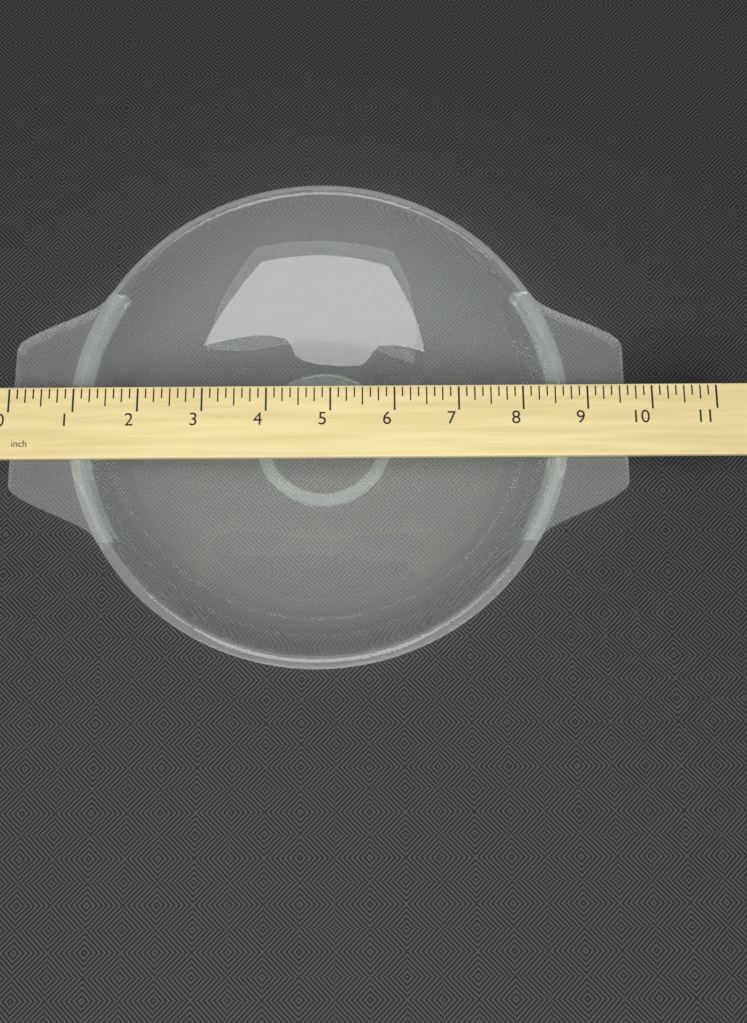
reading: 9.625 inch
